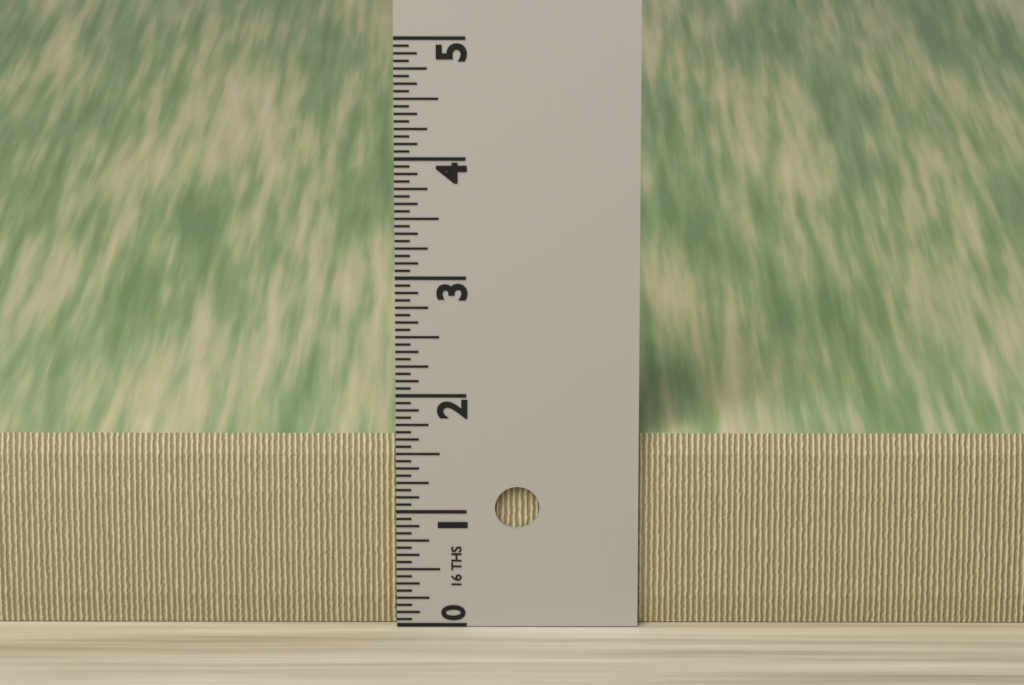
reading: 1.6250 in
